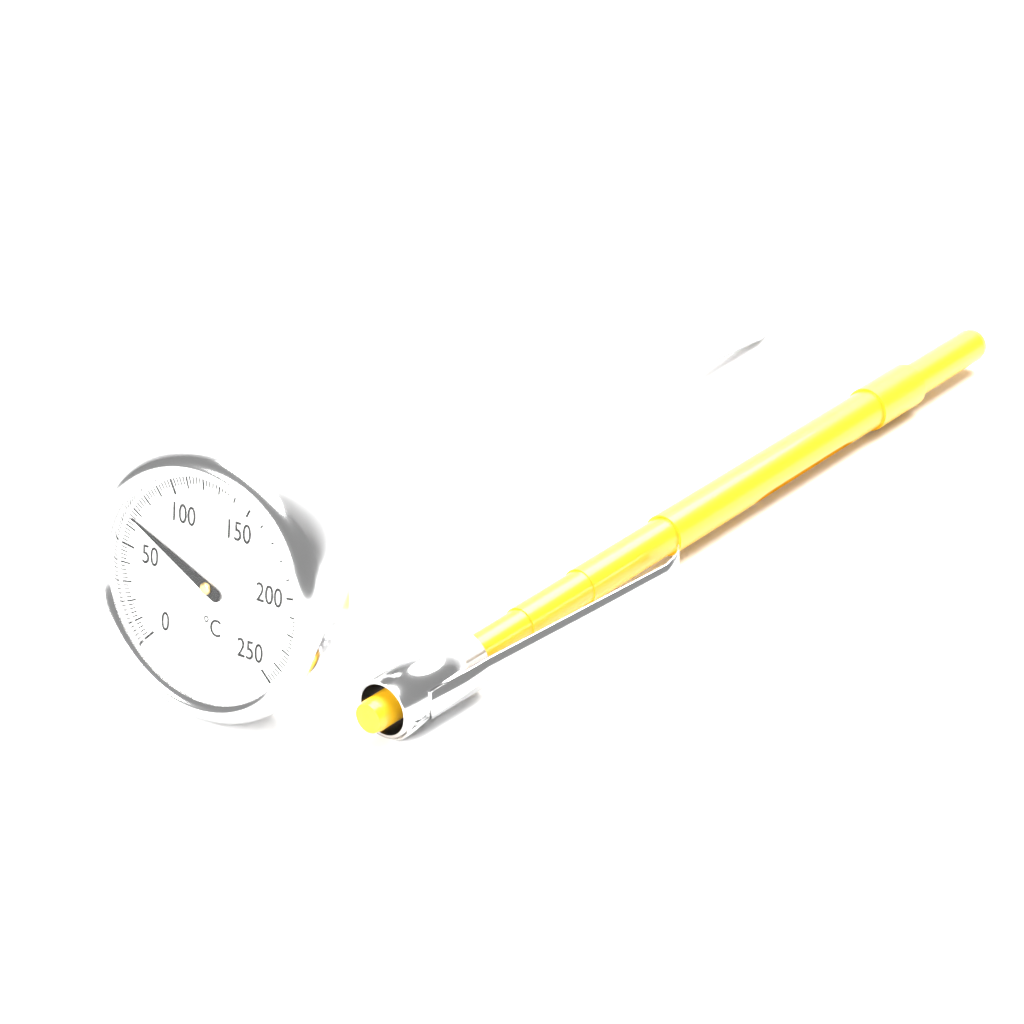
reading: 66 °C
